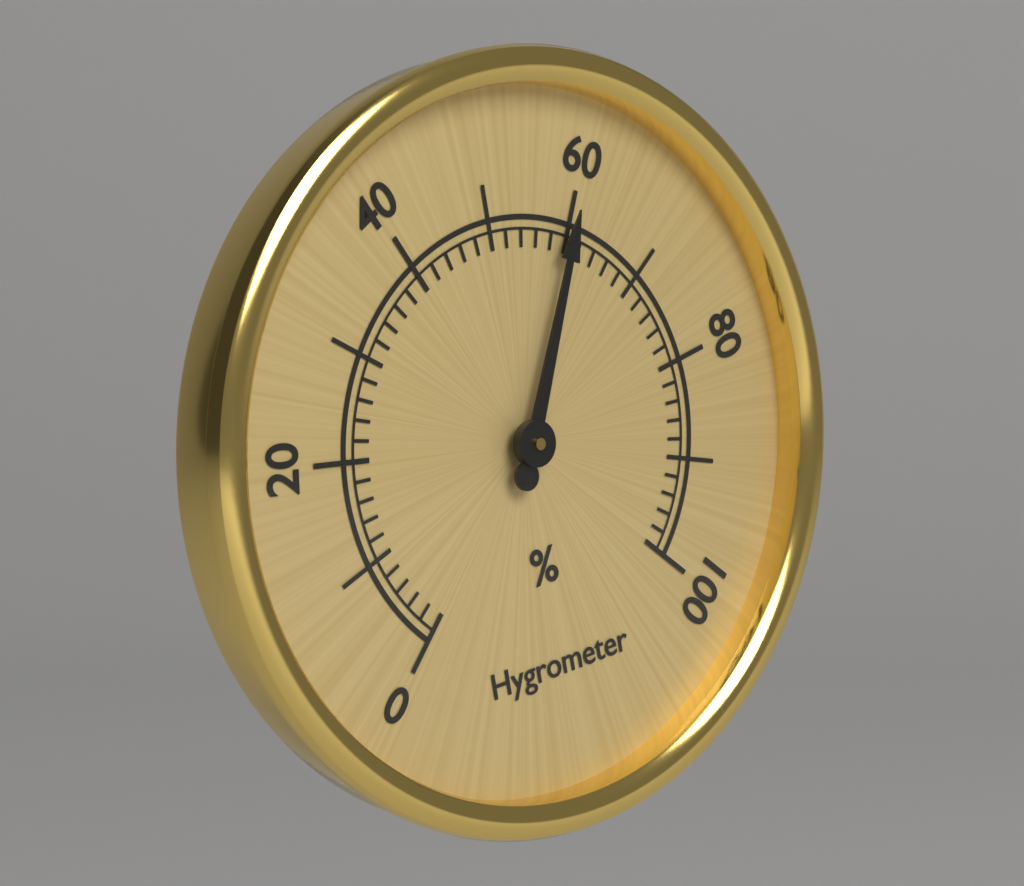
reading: 60 %
